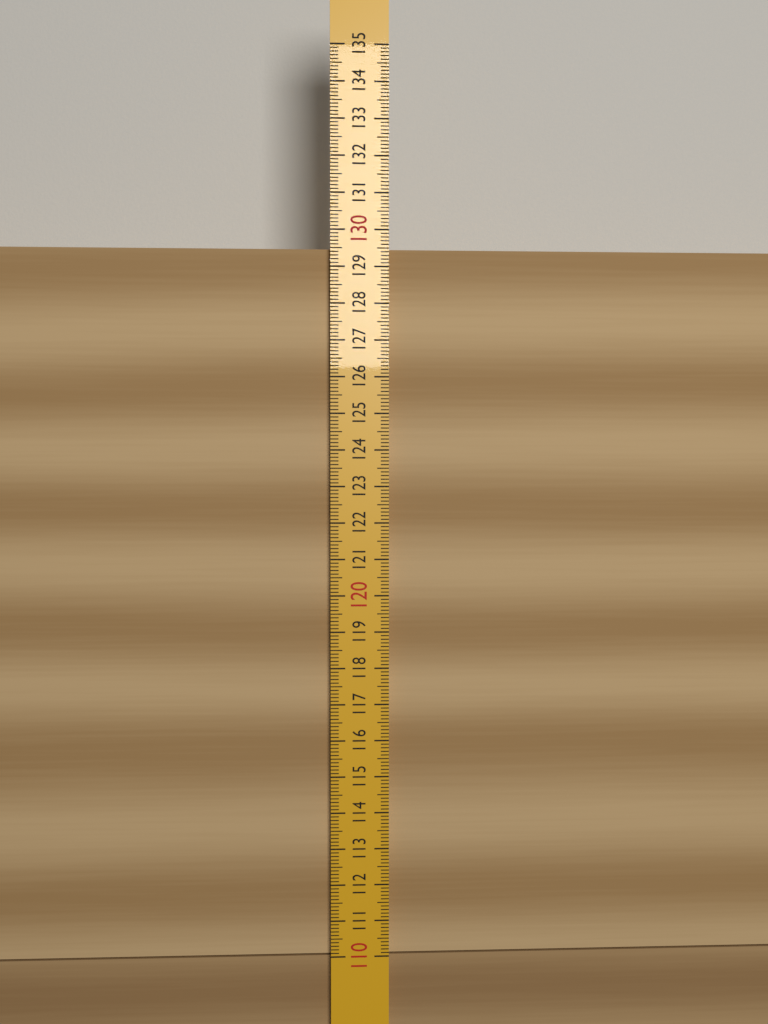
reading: 129.5 (no unit)
